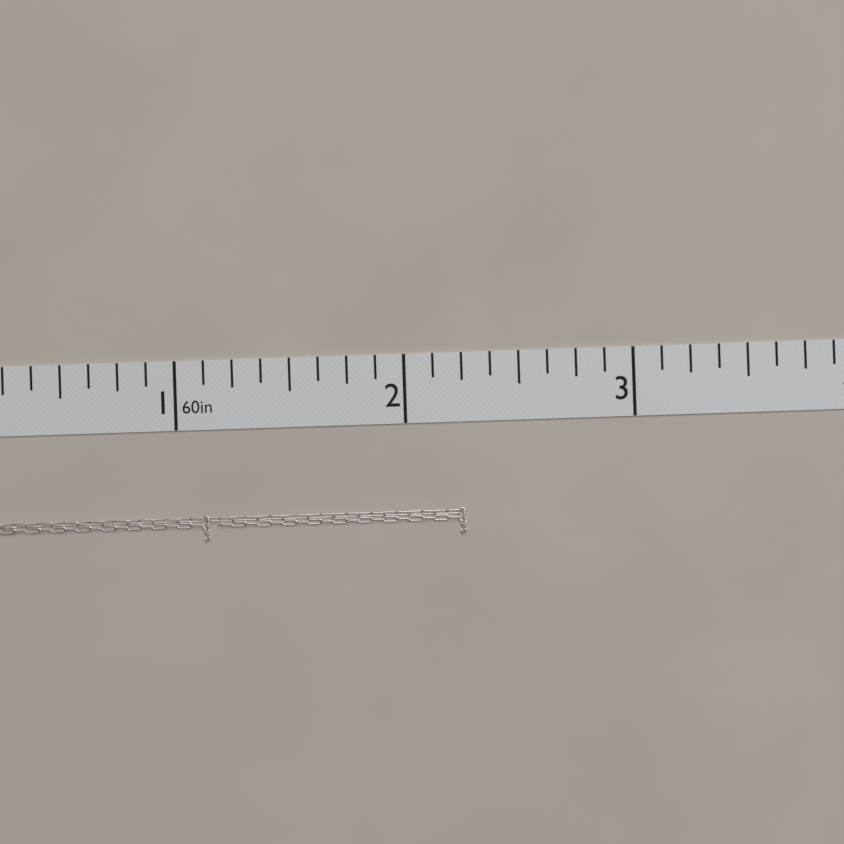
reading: 2.250 in
